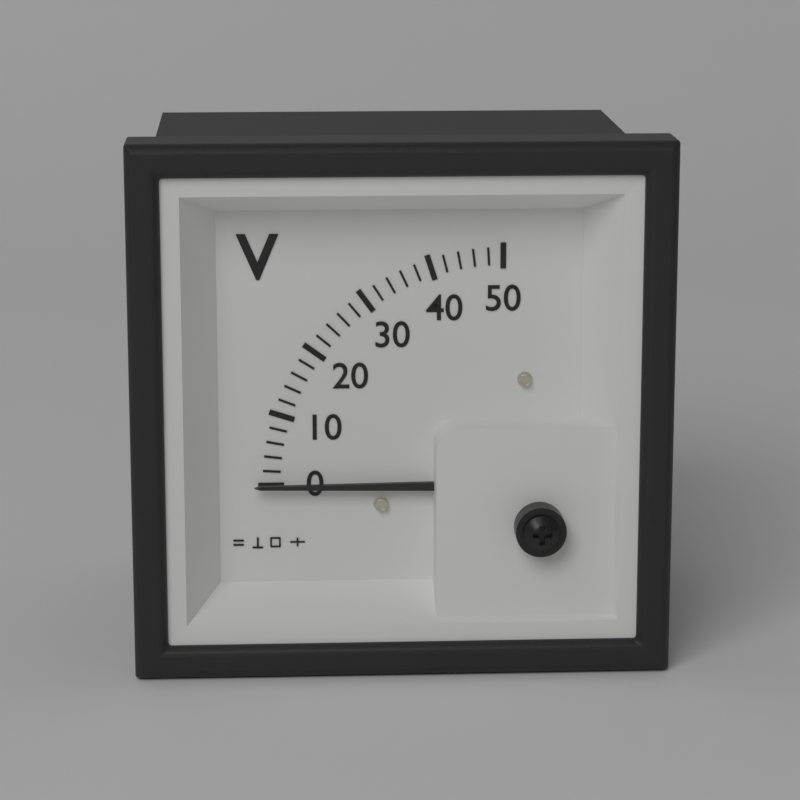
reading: 0 V
